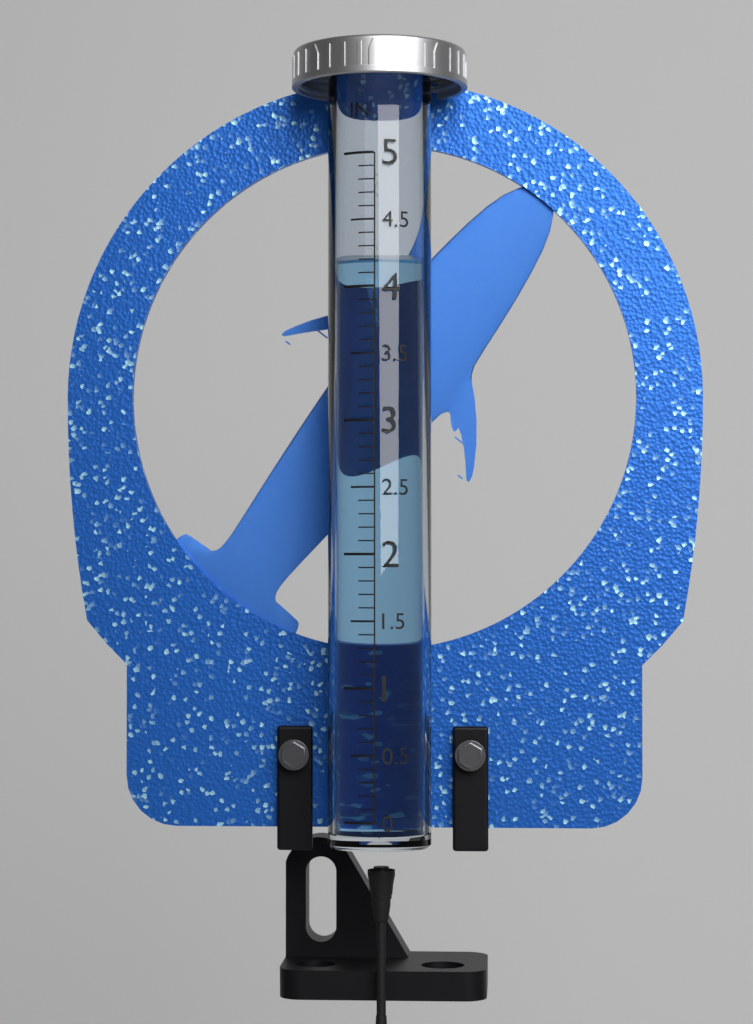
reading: 4.2 in
